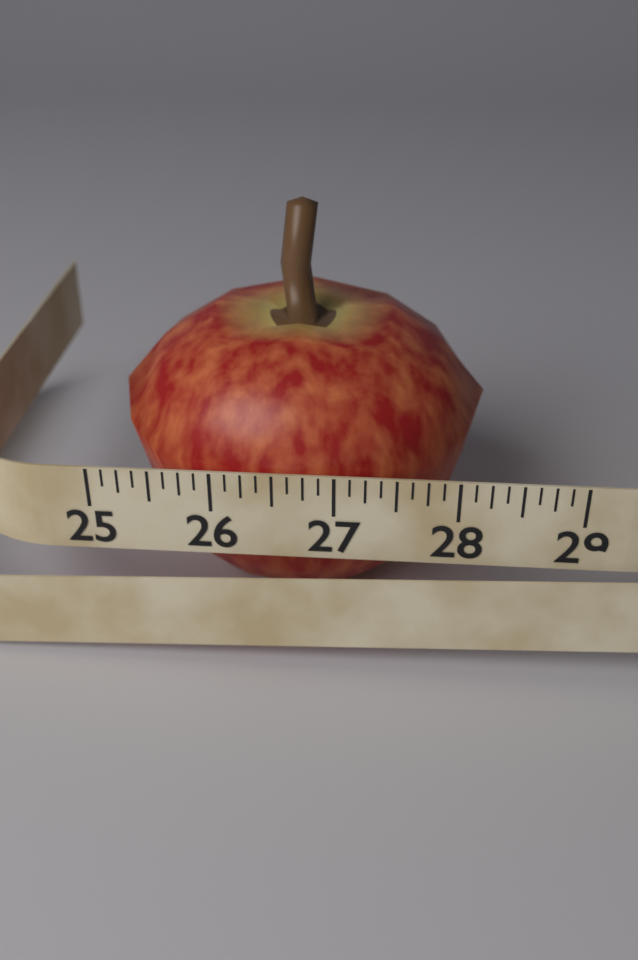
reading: 28.250 (no unit)
